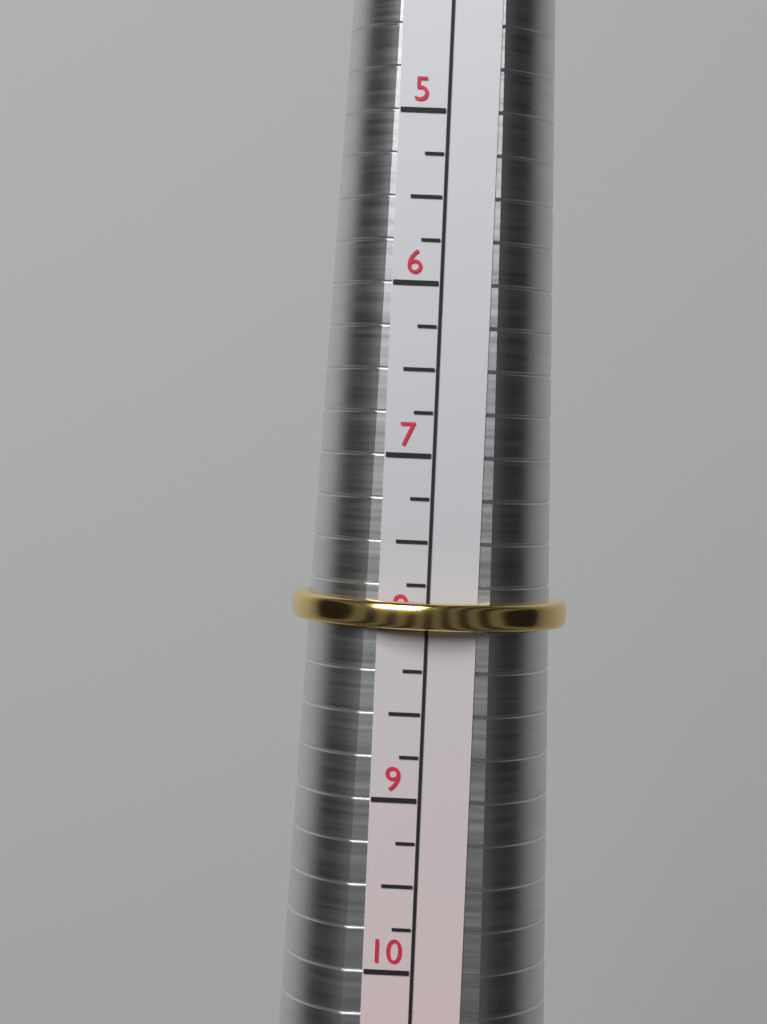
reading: 8.00 (no unit)
